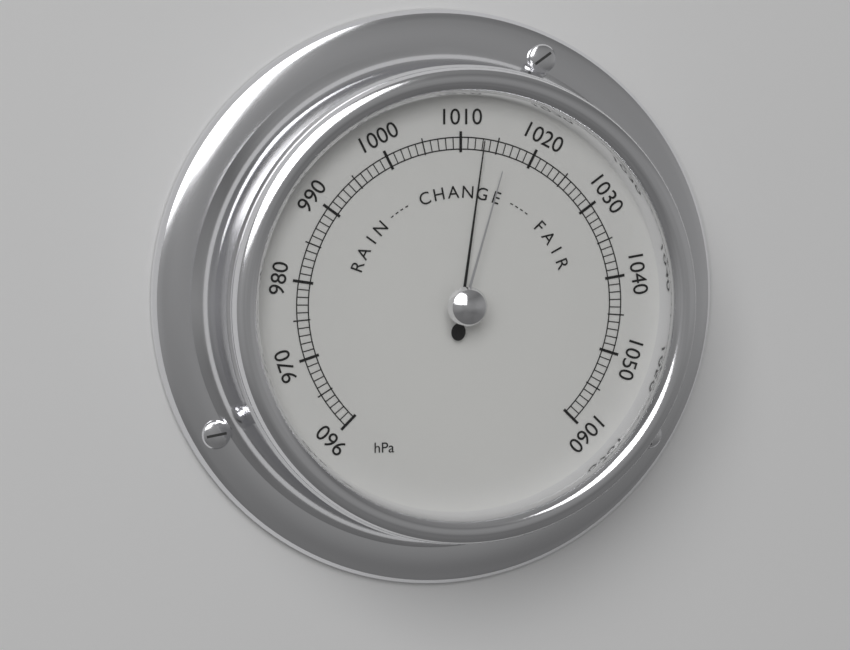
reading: 1013 hPa
